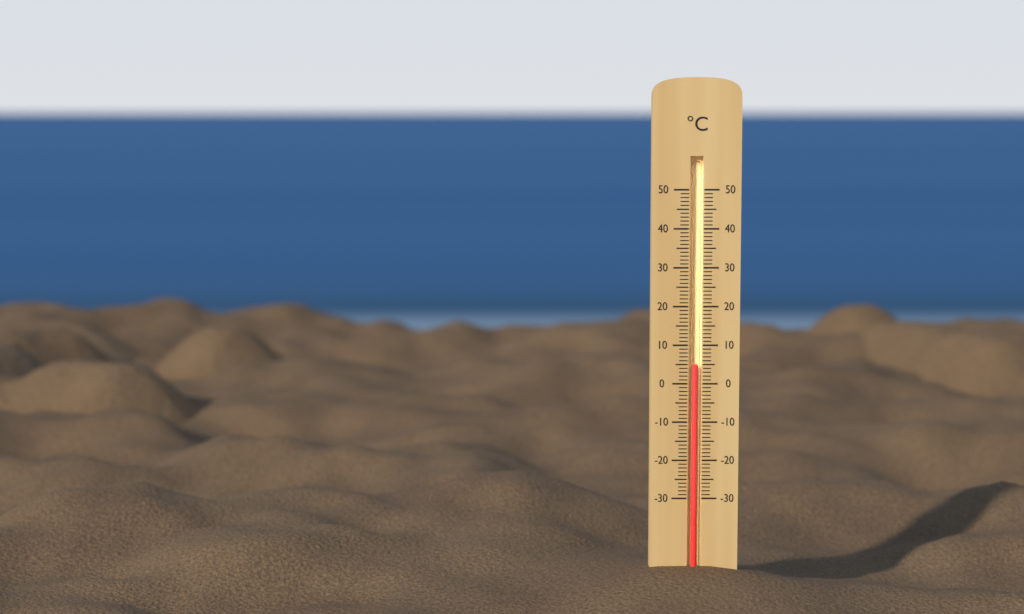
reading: 5 °C
